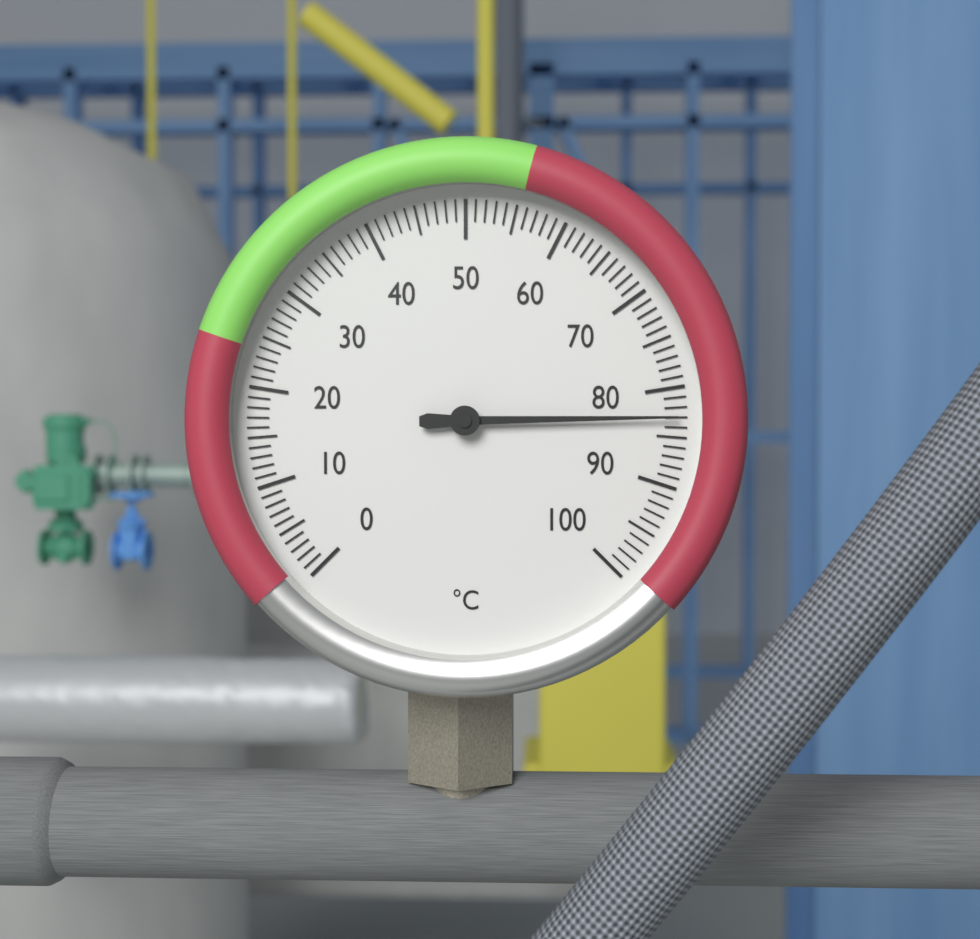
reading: 83 °C
